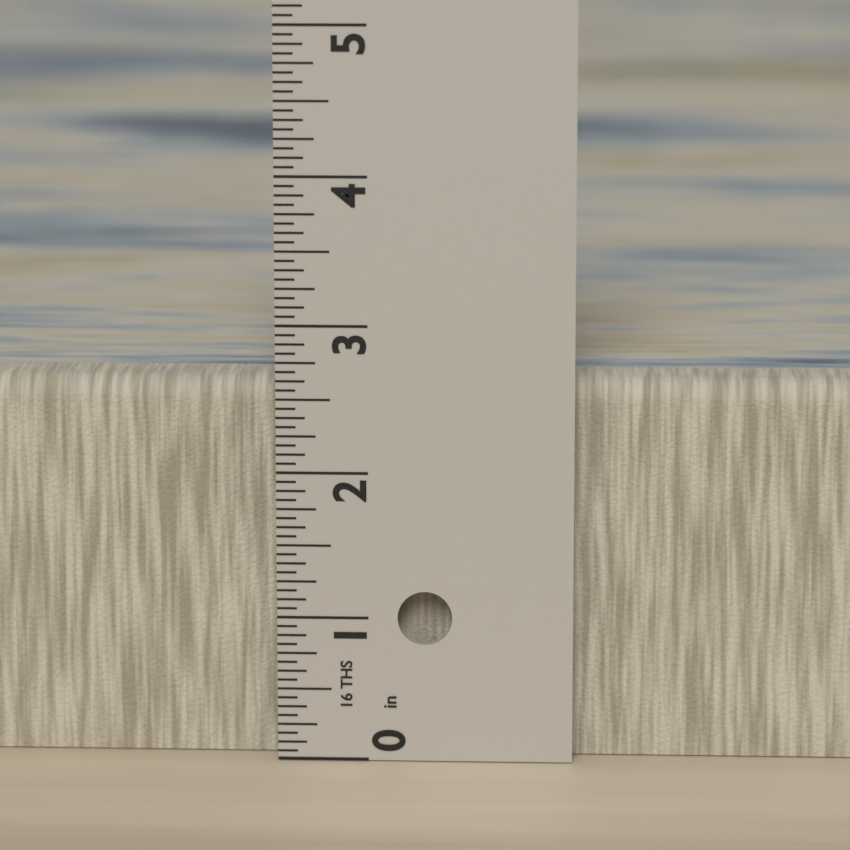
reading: 2.6250 in
